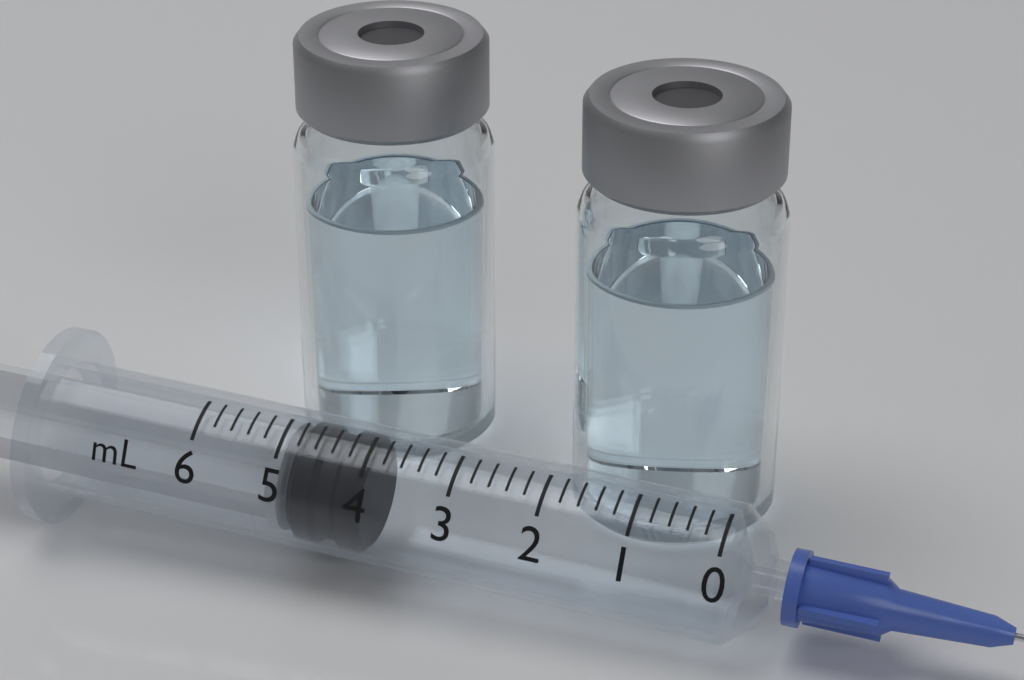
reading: 4.0 ml
